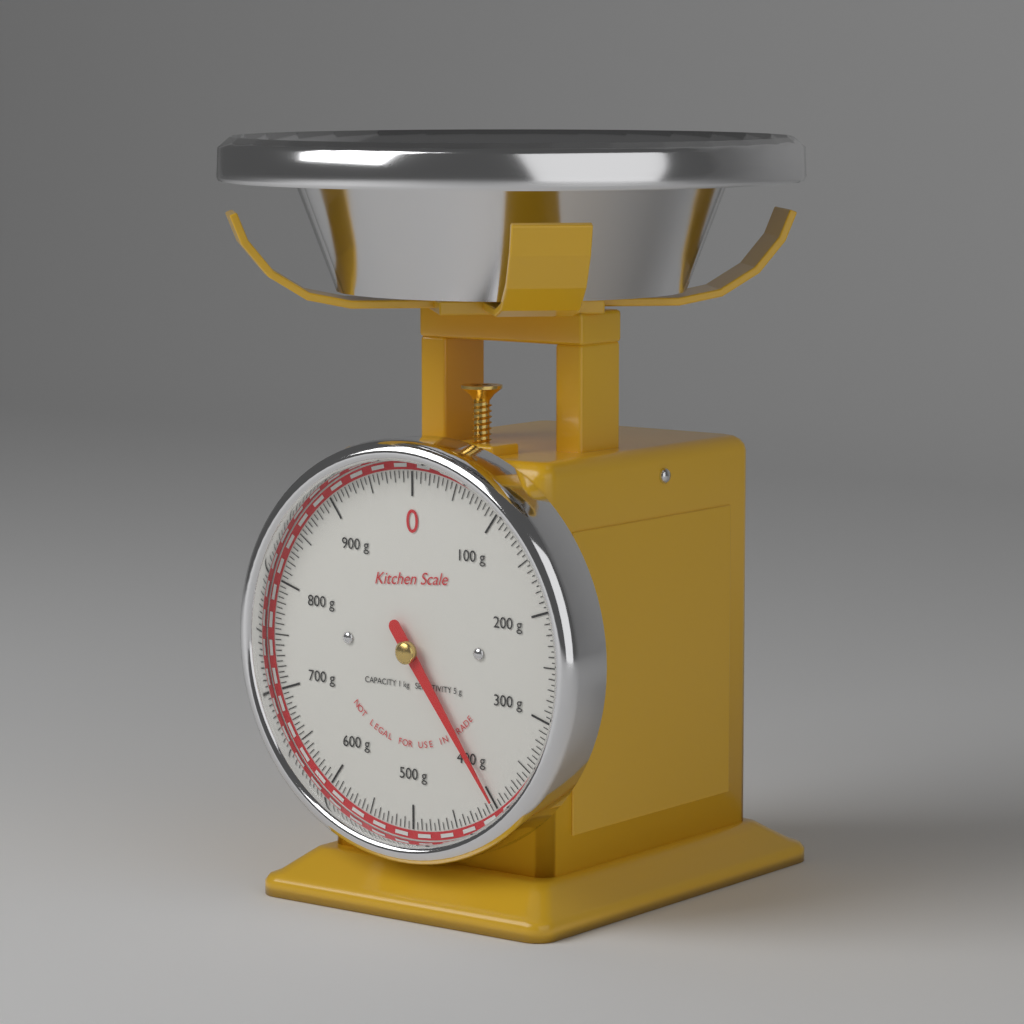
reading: 400 g
